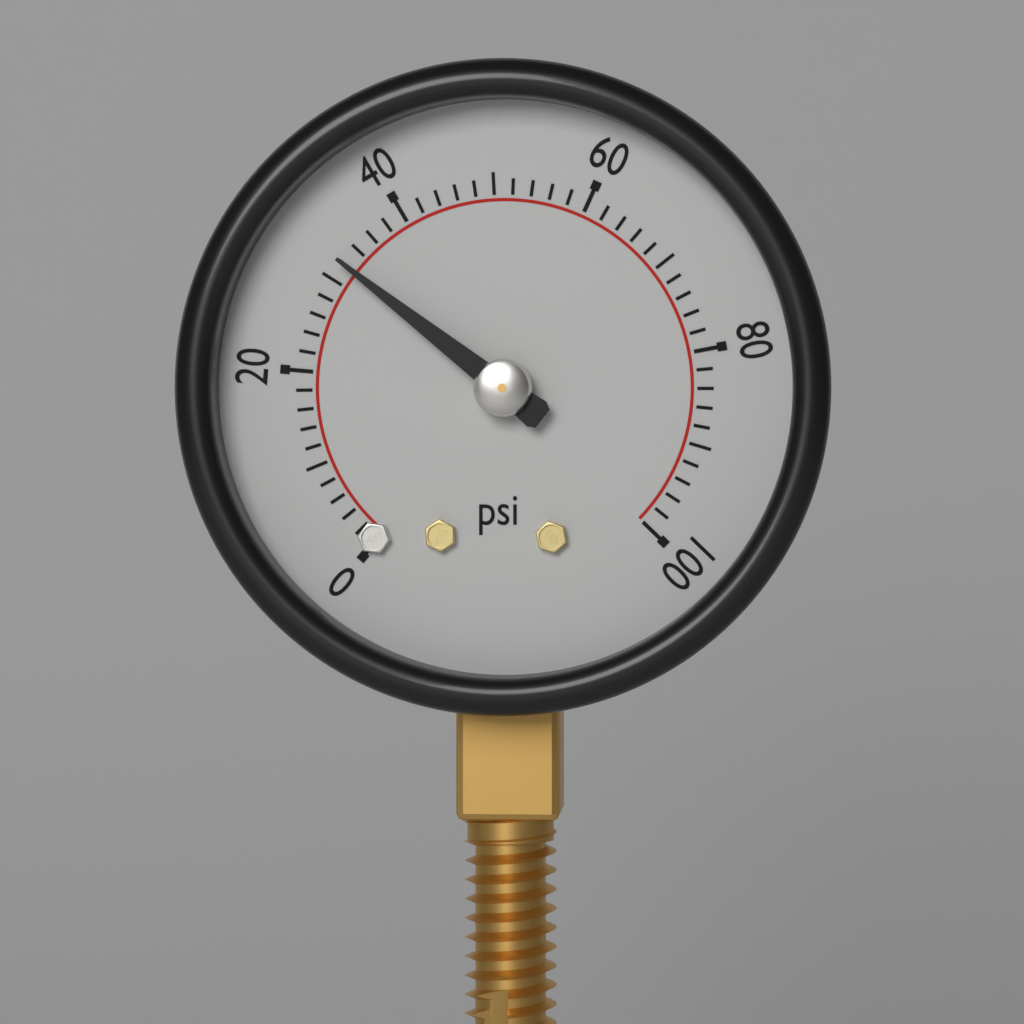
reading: 32 psi
